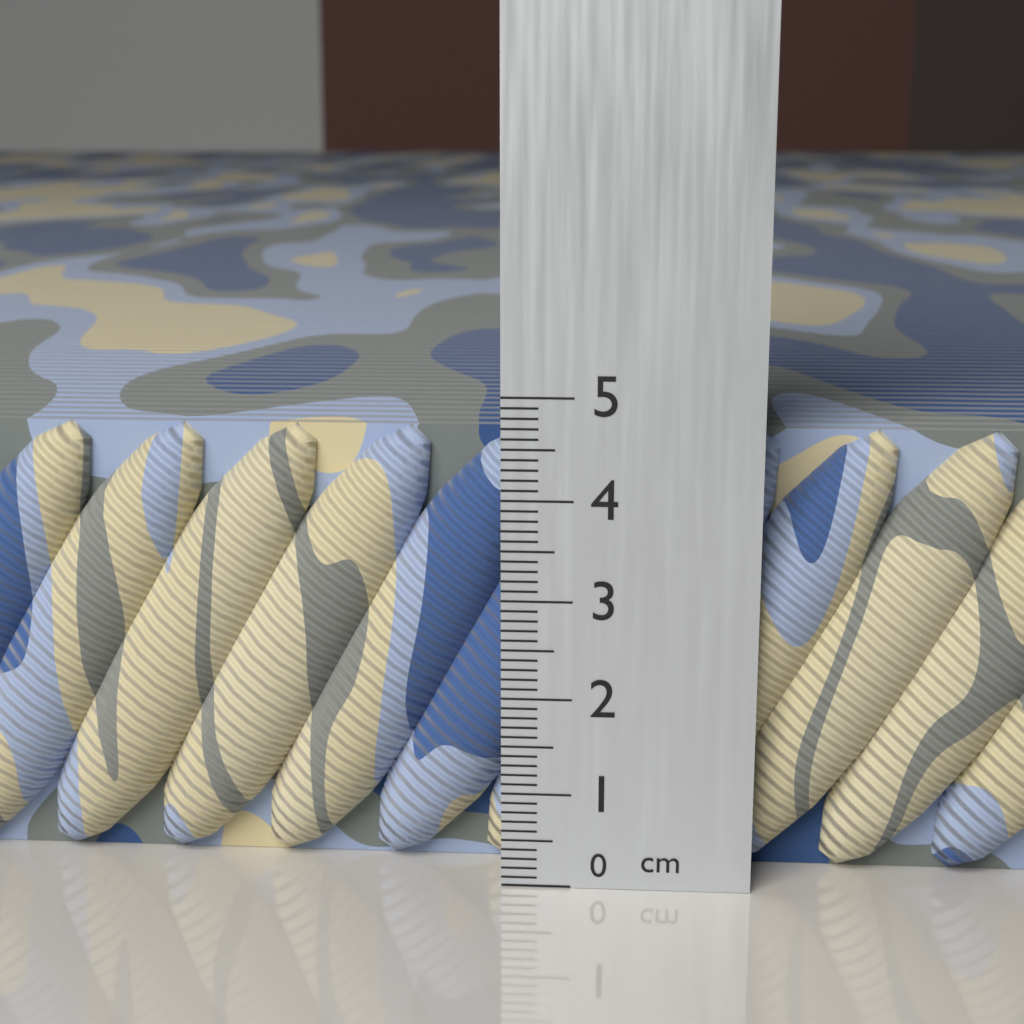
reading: 4.6 cm
